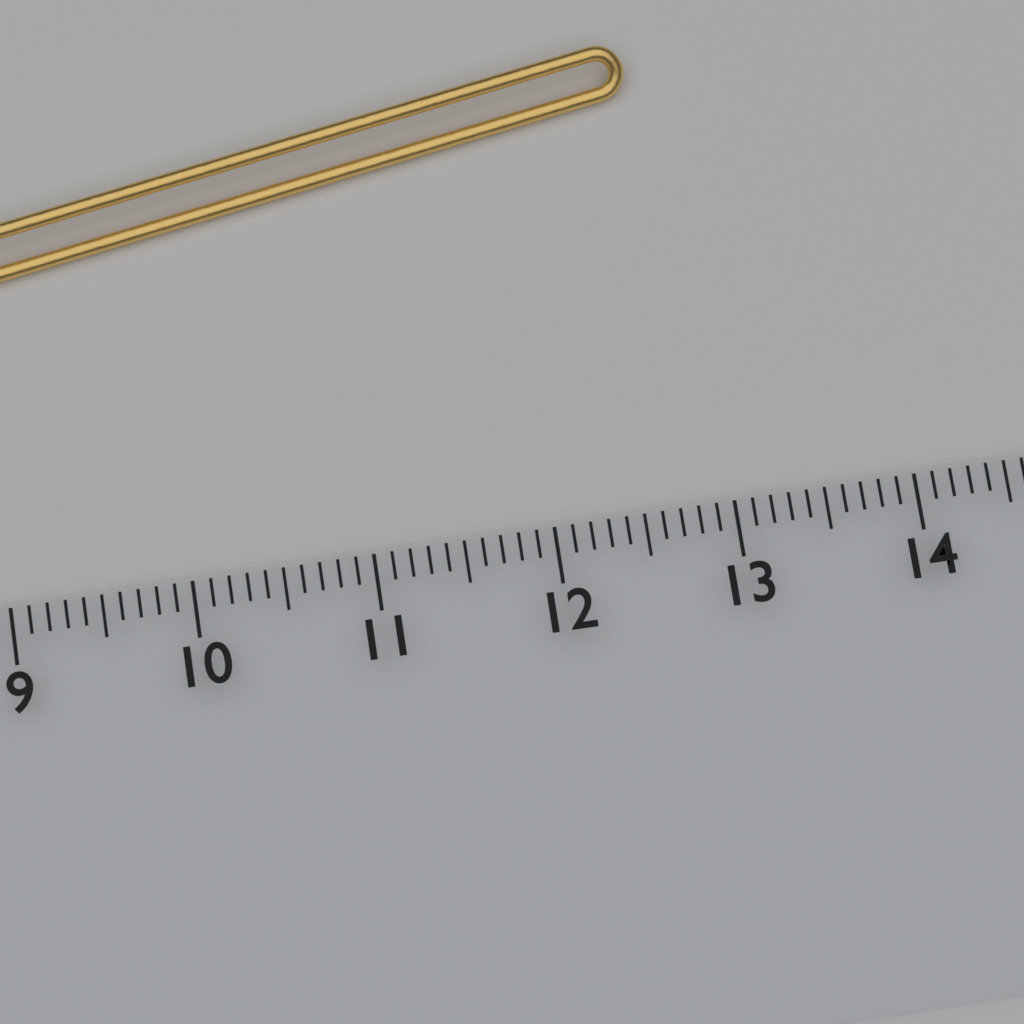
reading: 12.8 cm
